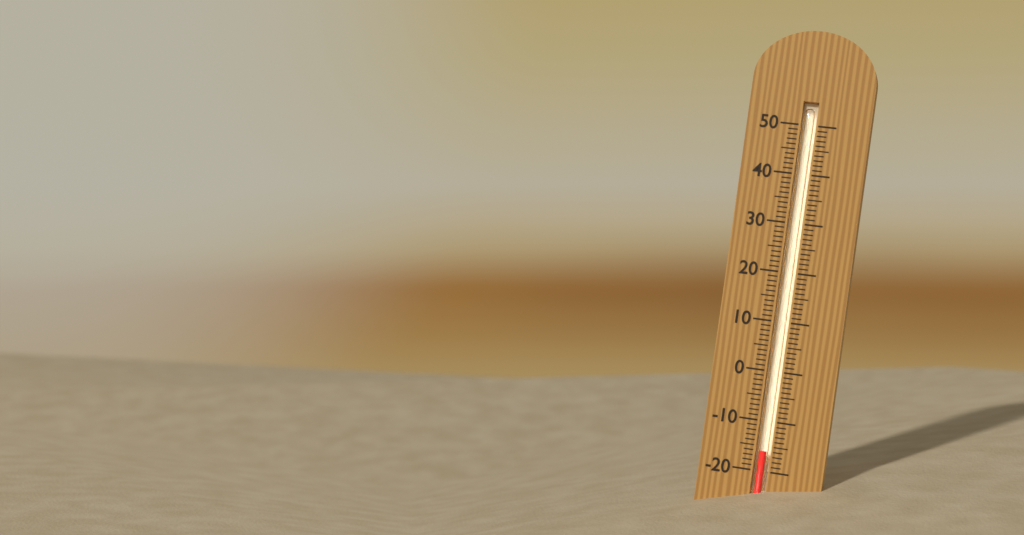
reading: -16 (no unit)
